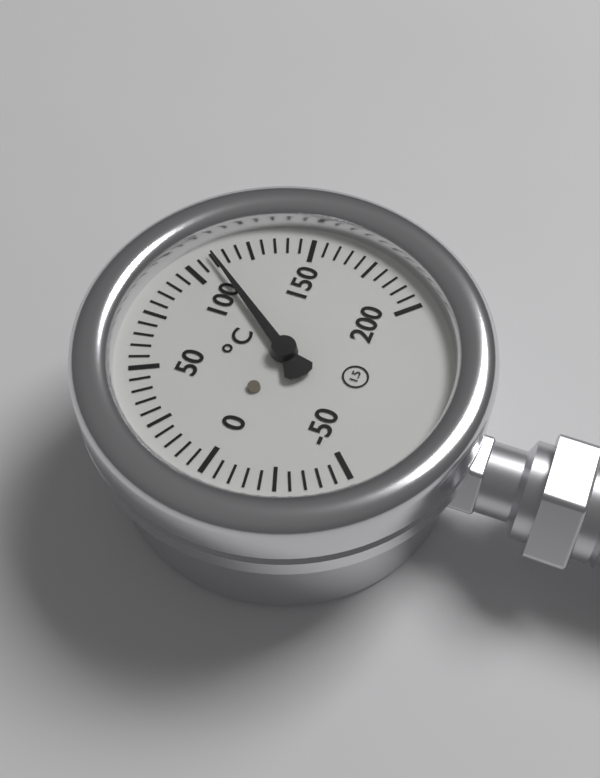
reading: 110 °C
